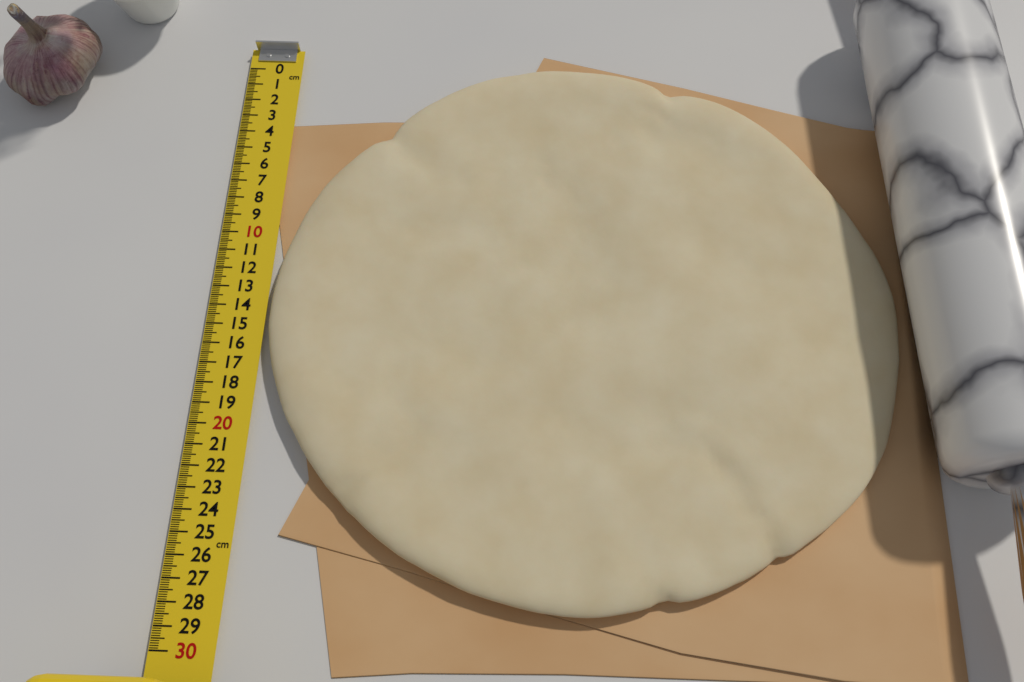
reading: 28.1 cm
